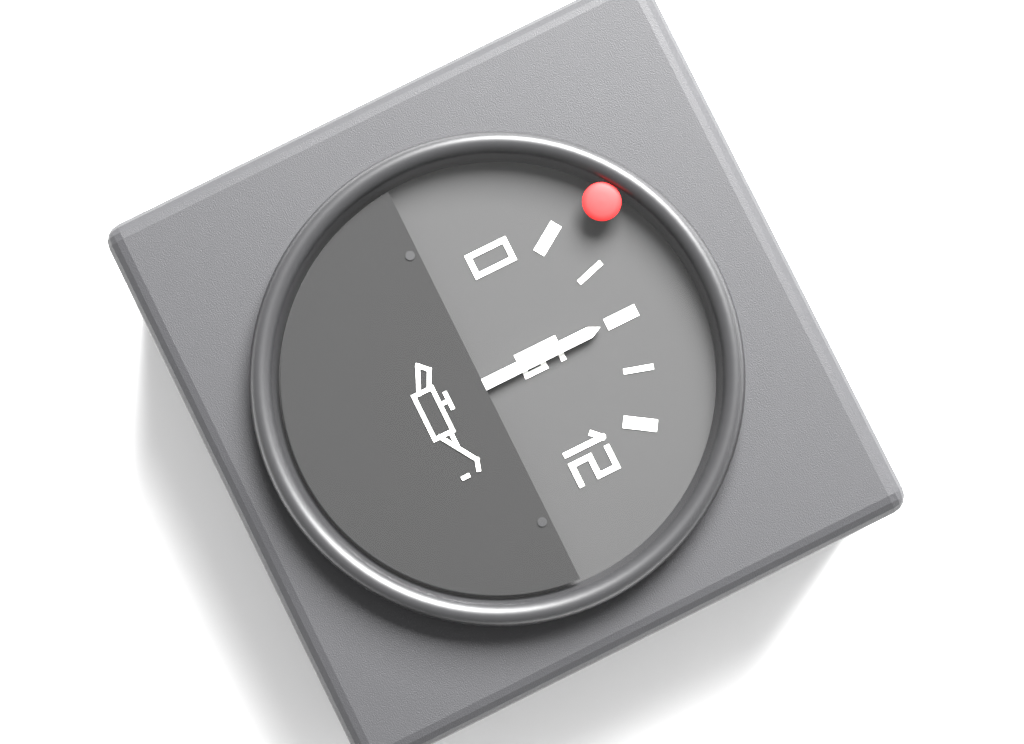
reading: 6 (no unit)
